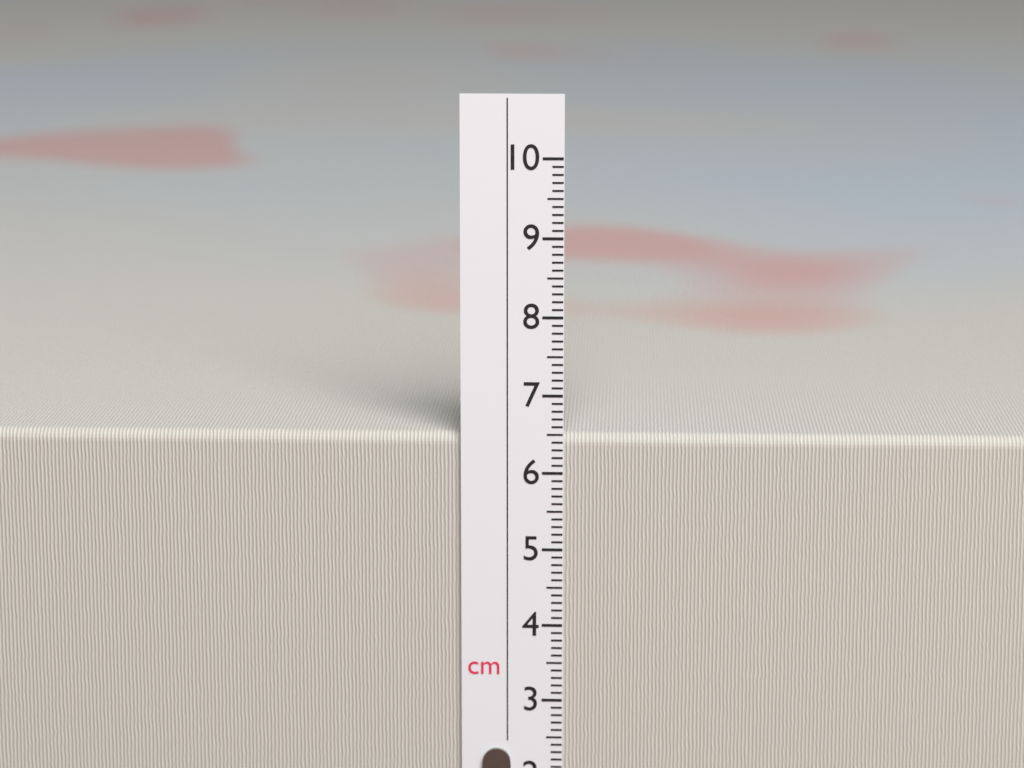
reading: 6.5 cm
